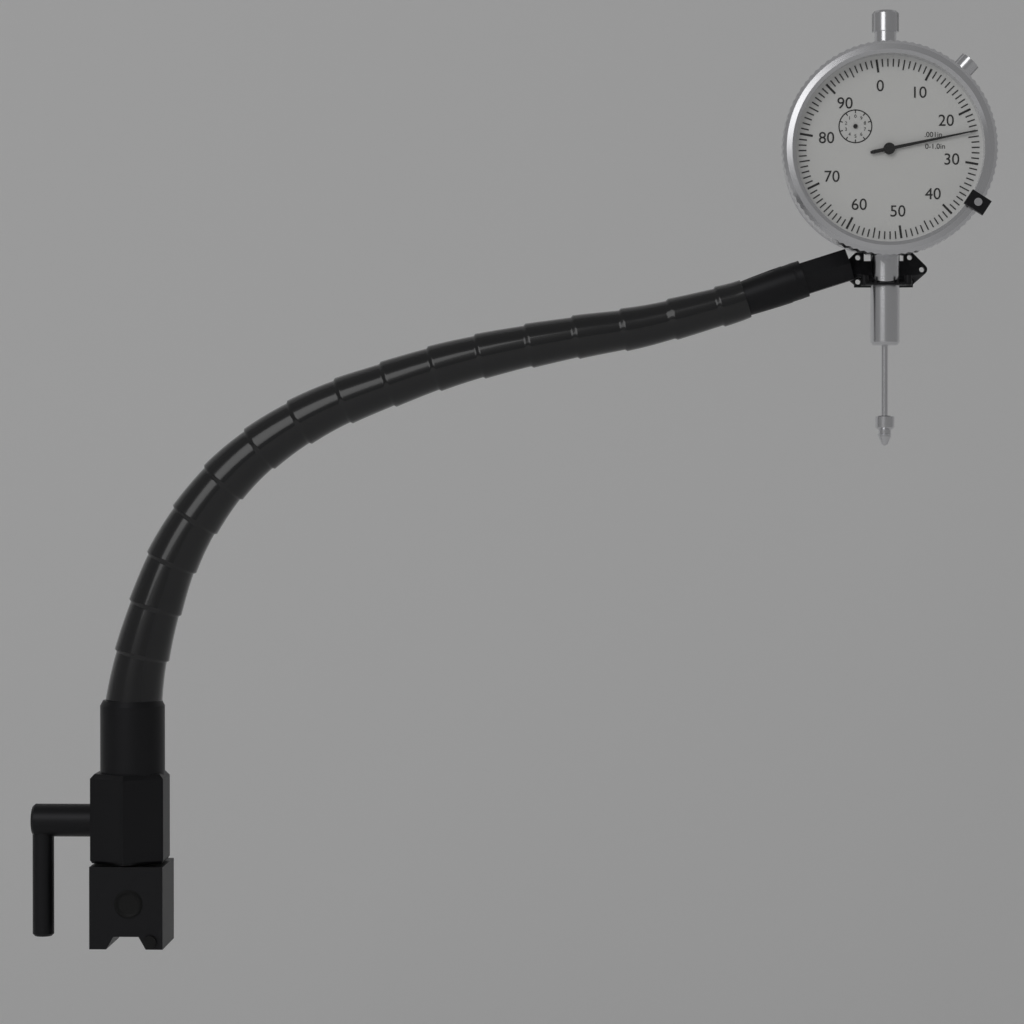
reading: 0.024 in
